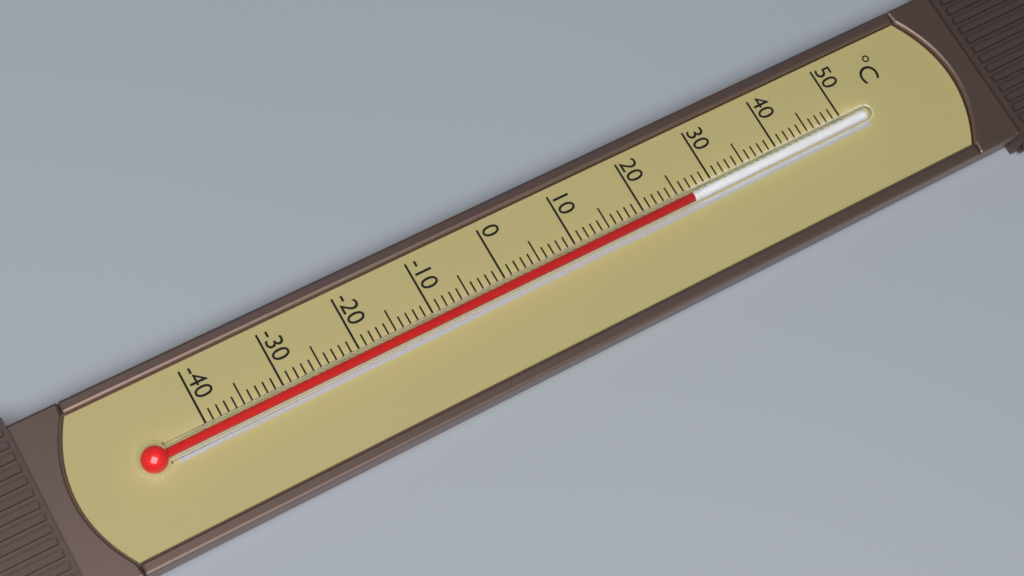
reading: 26 °C
